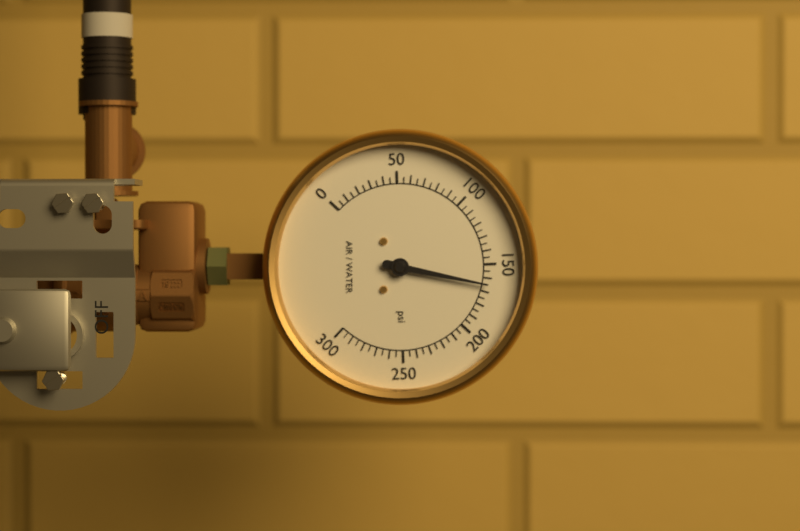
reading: 165 psi
